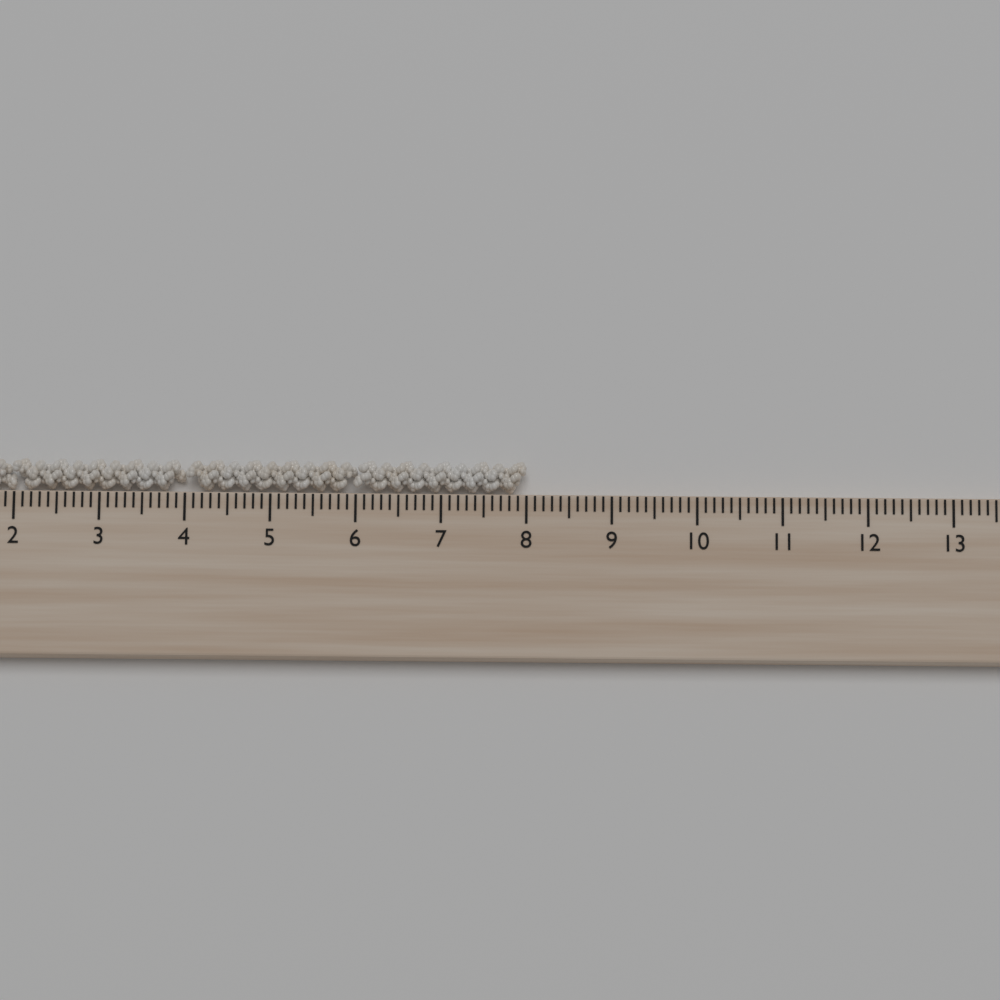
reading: 8.0 cm
